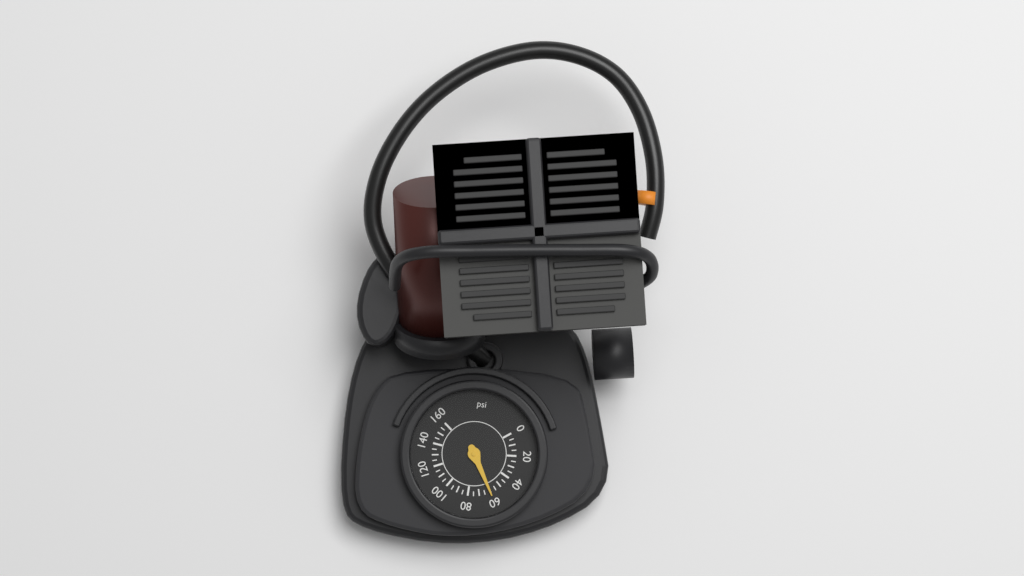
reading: 60 psi
